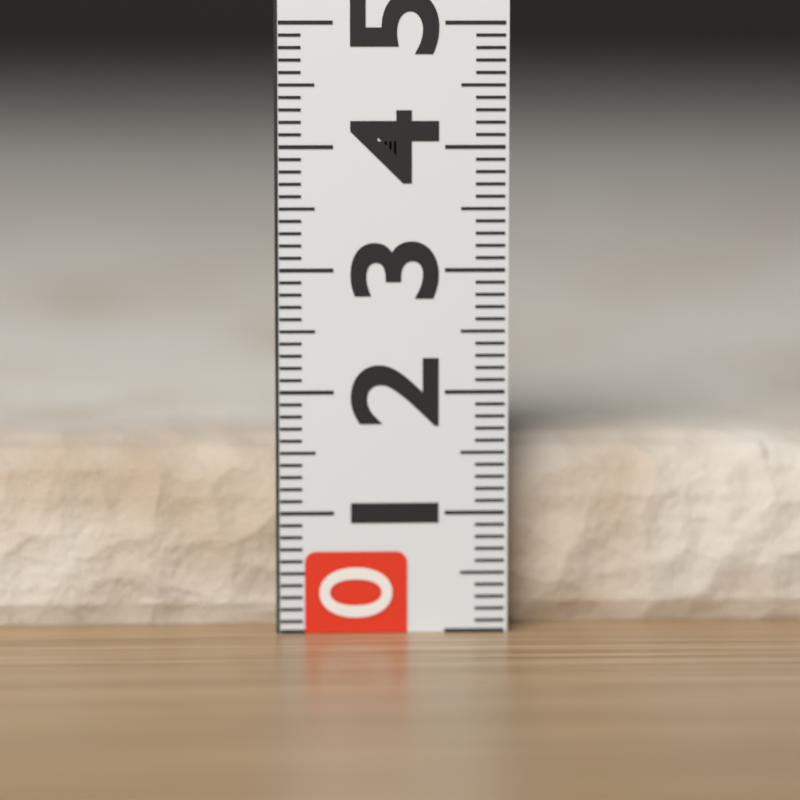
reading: 1.6 (no unit)
